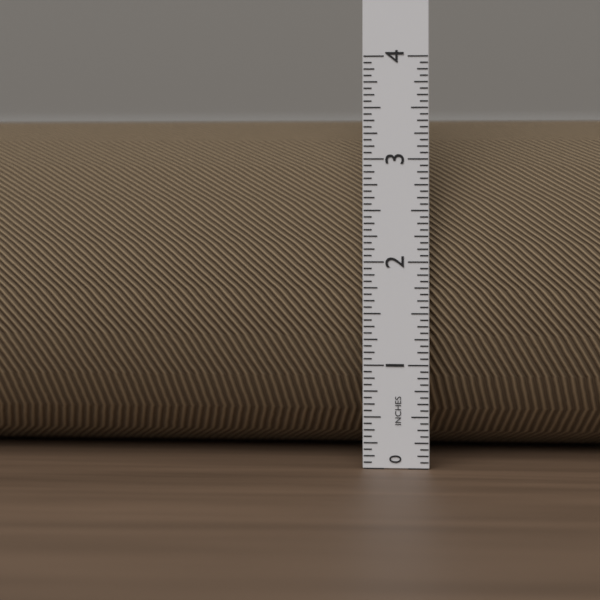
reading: 3.4375 in
